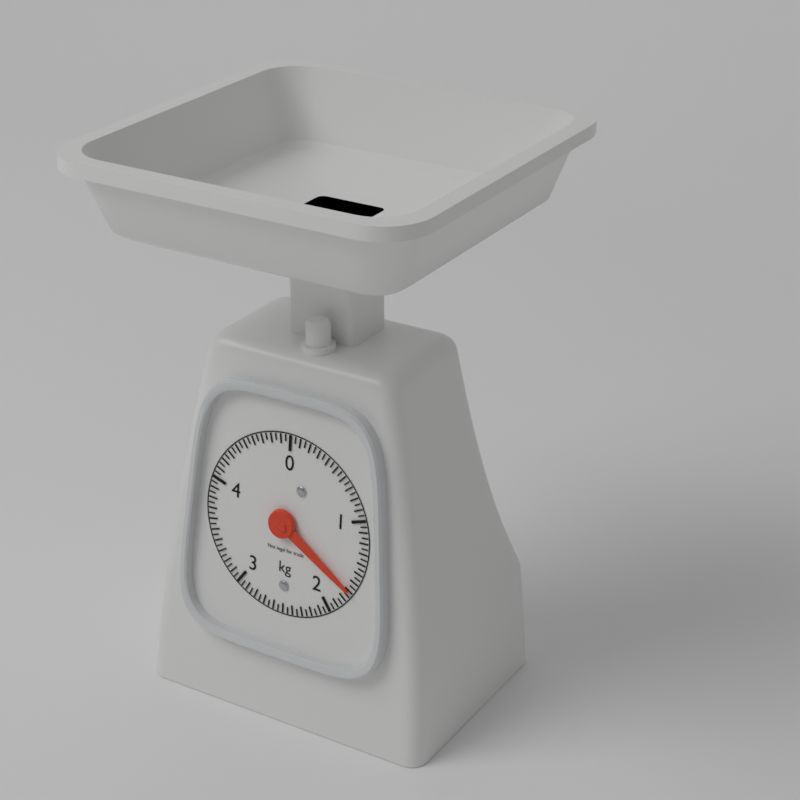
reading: 1.70 kg
